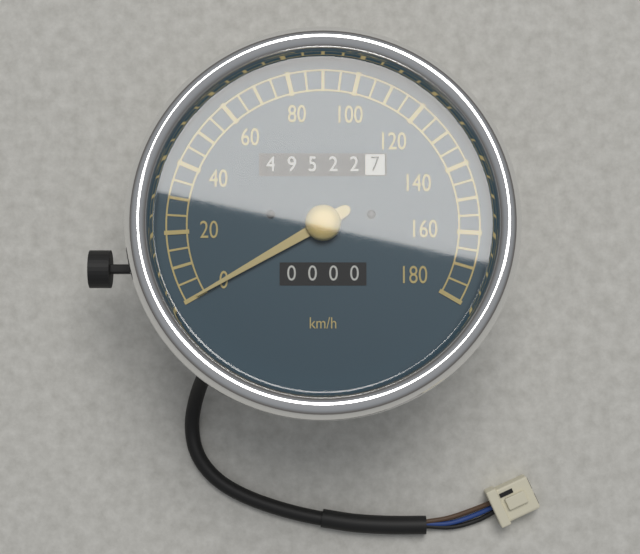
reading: 0 km/h
